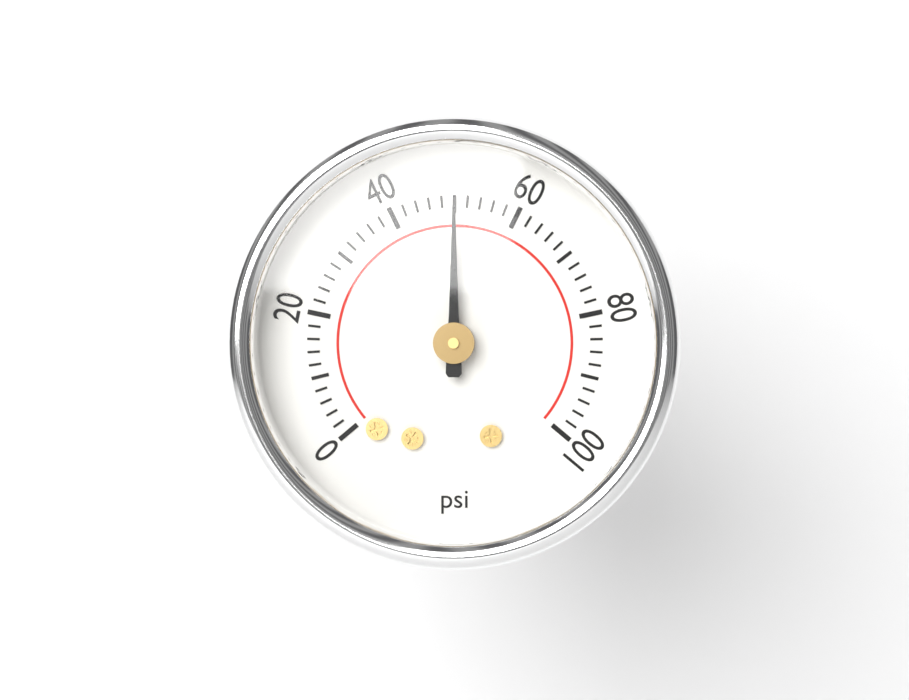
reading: 50 psi
